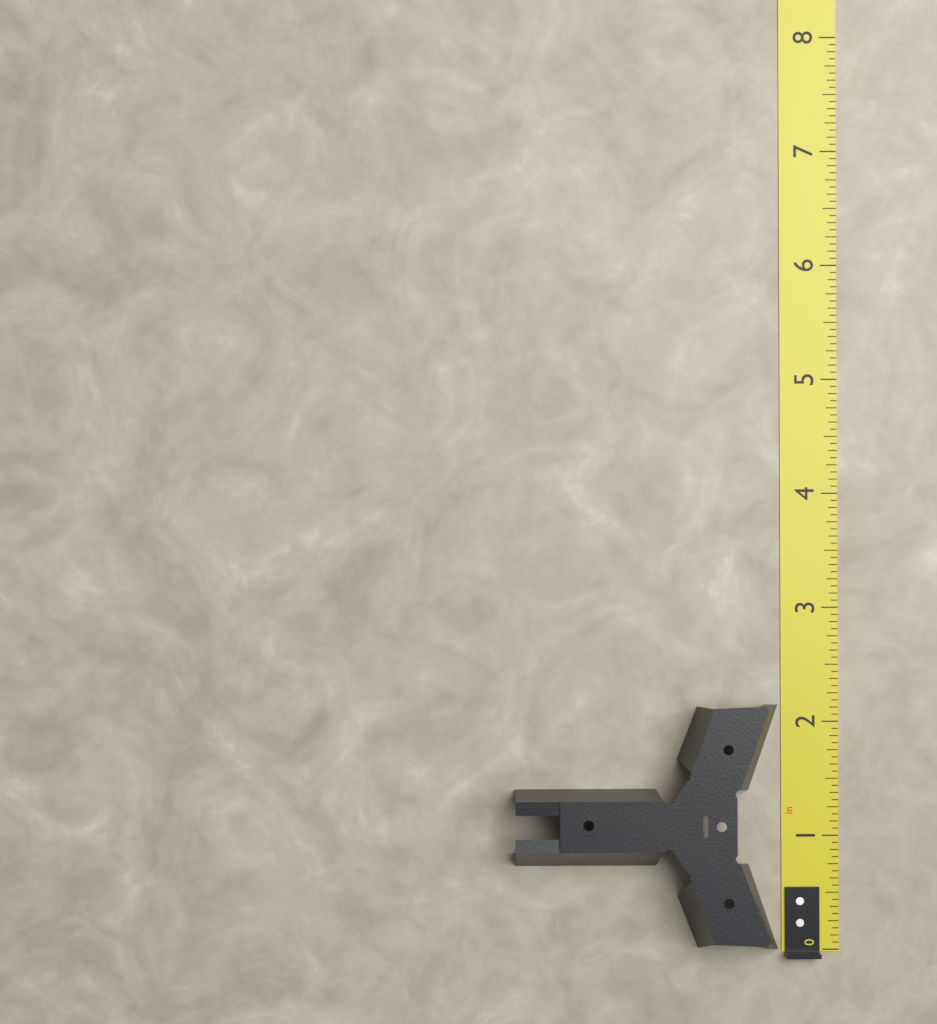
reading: 2.1875 in
